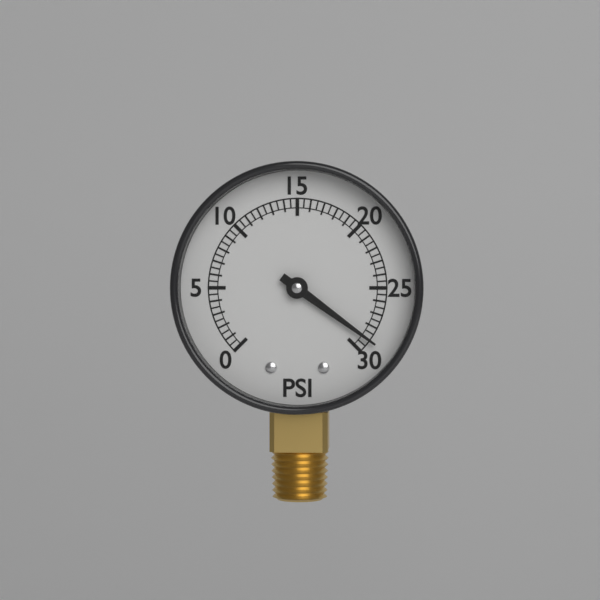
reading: 29.0 psi
